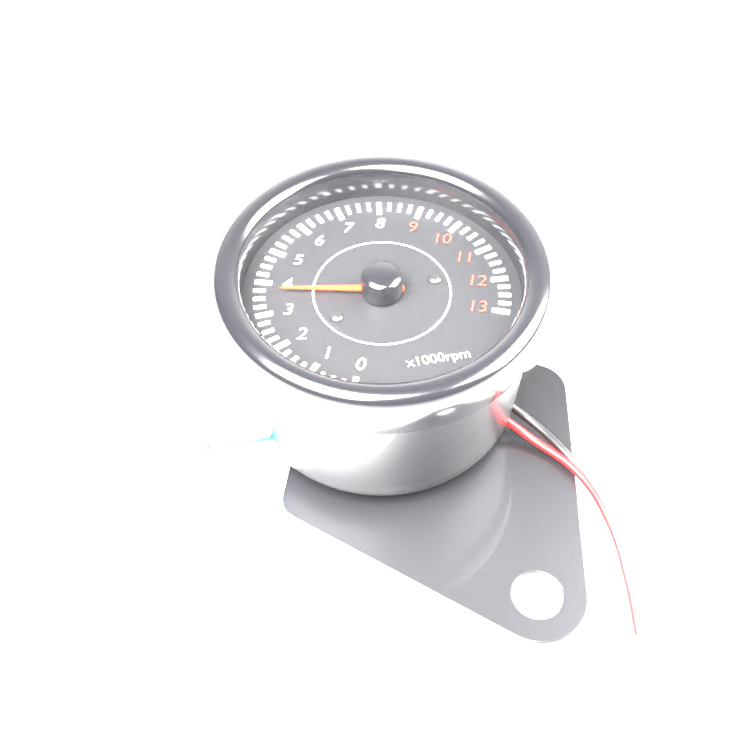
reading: 3.75 x1000 rpm
